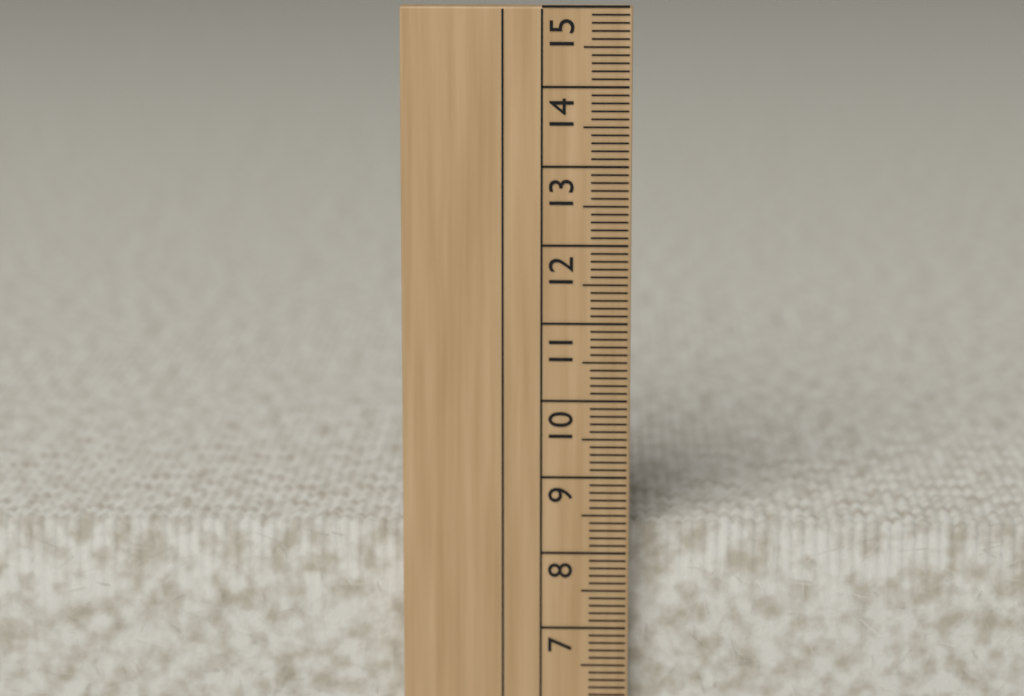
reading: 8.3 cm
